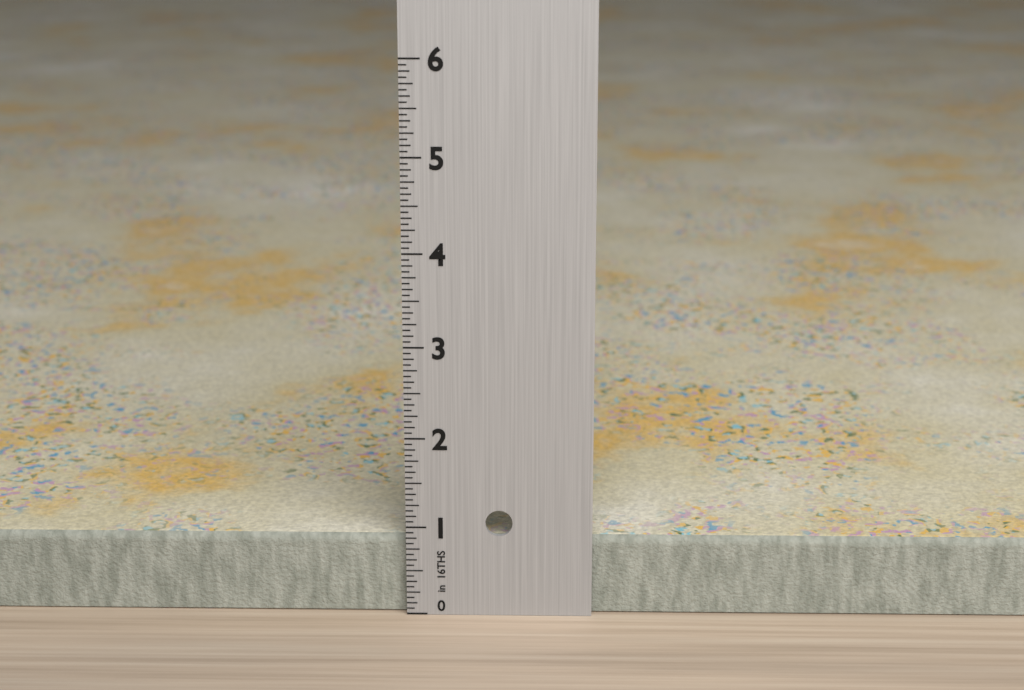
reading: 0.8750 in
